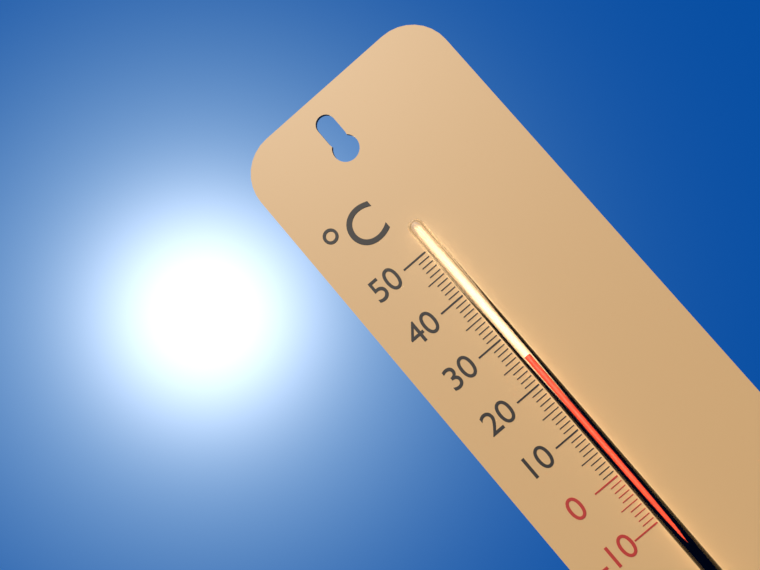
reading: 25 °C
